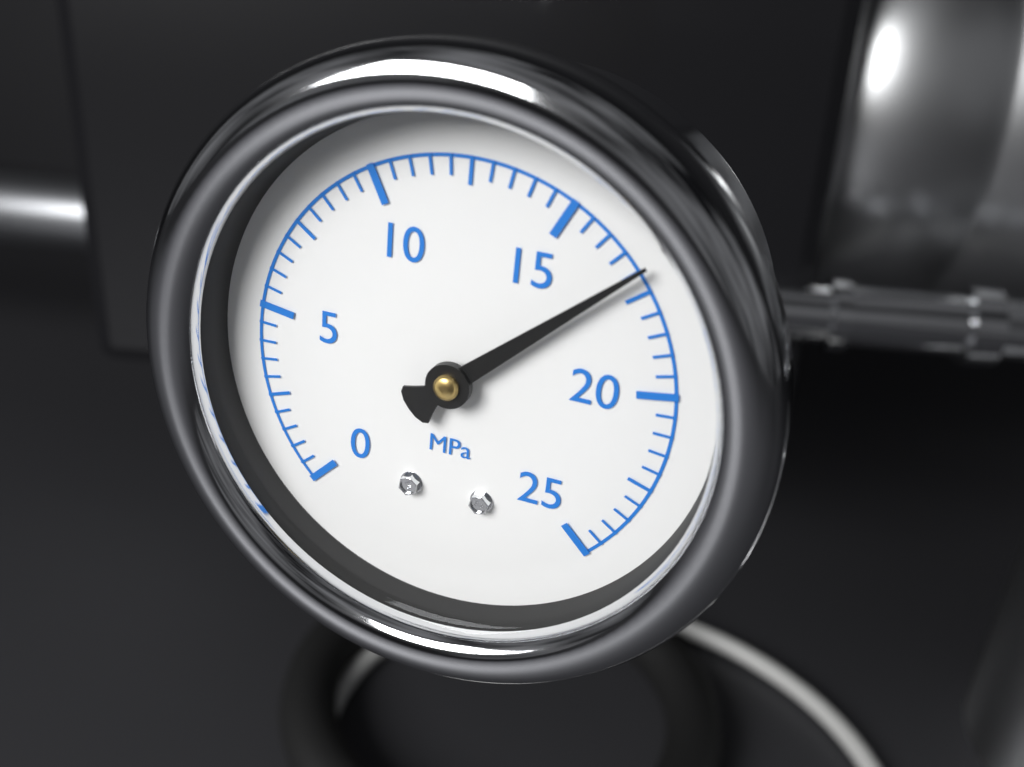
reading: 17.0 MPa
